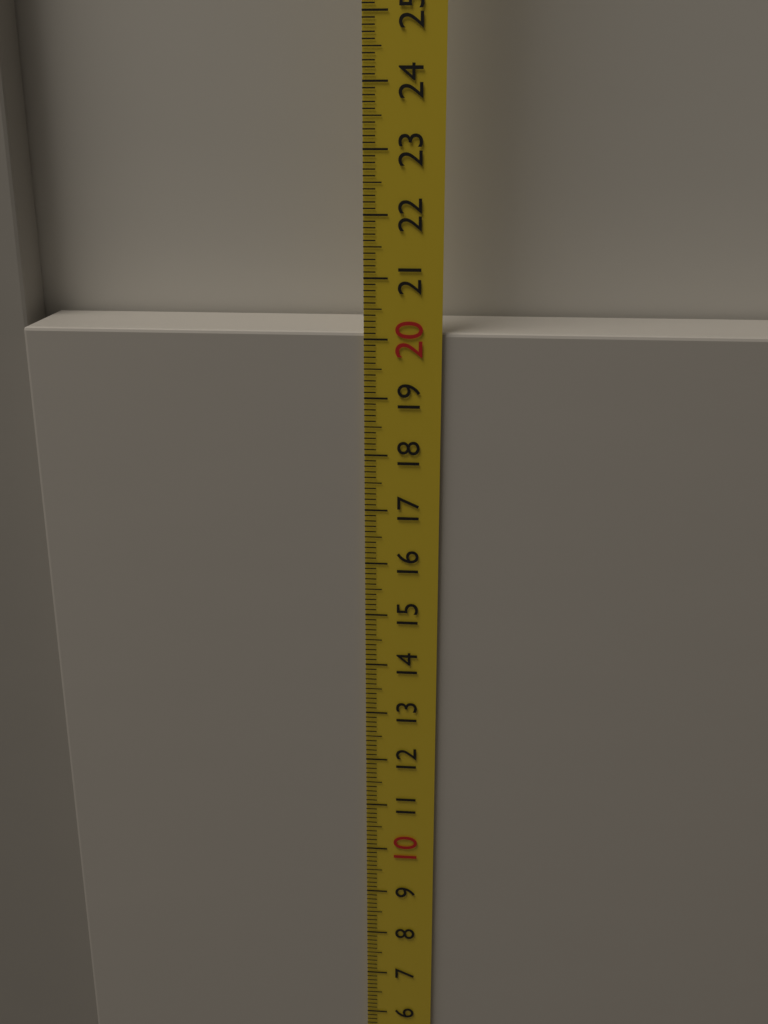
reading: 20.1 cm
